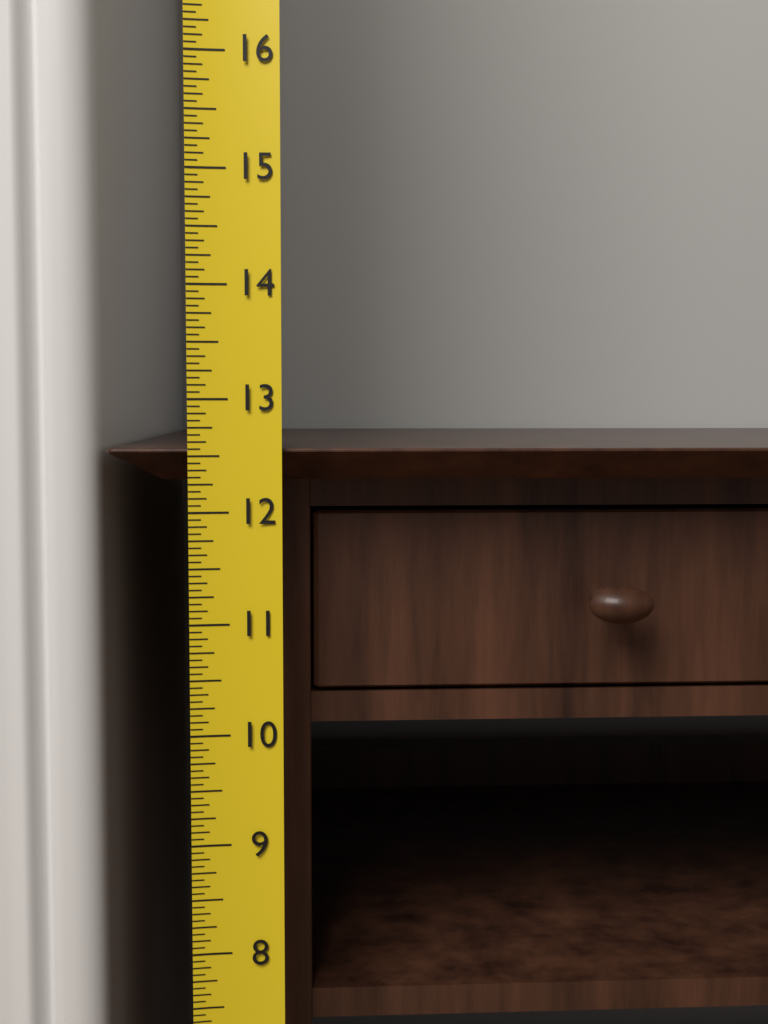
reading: 12.5625 (no unit)
